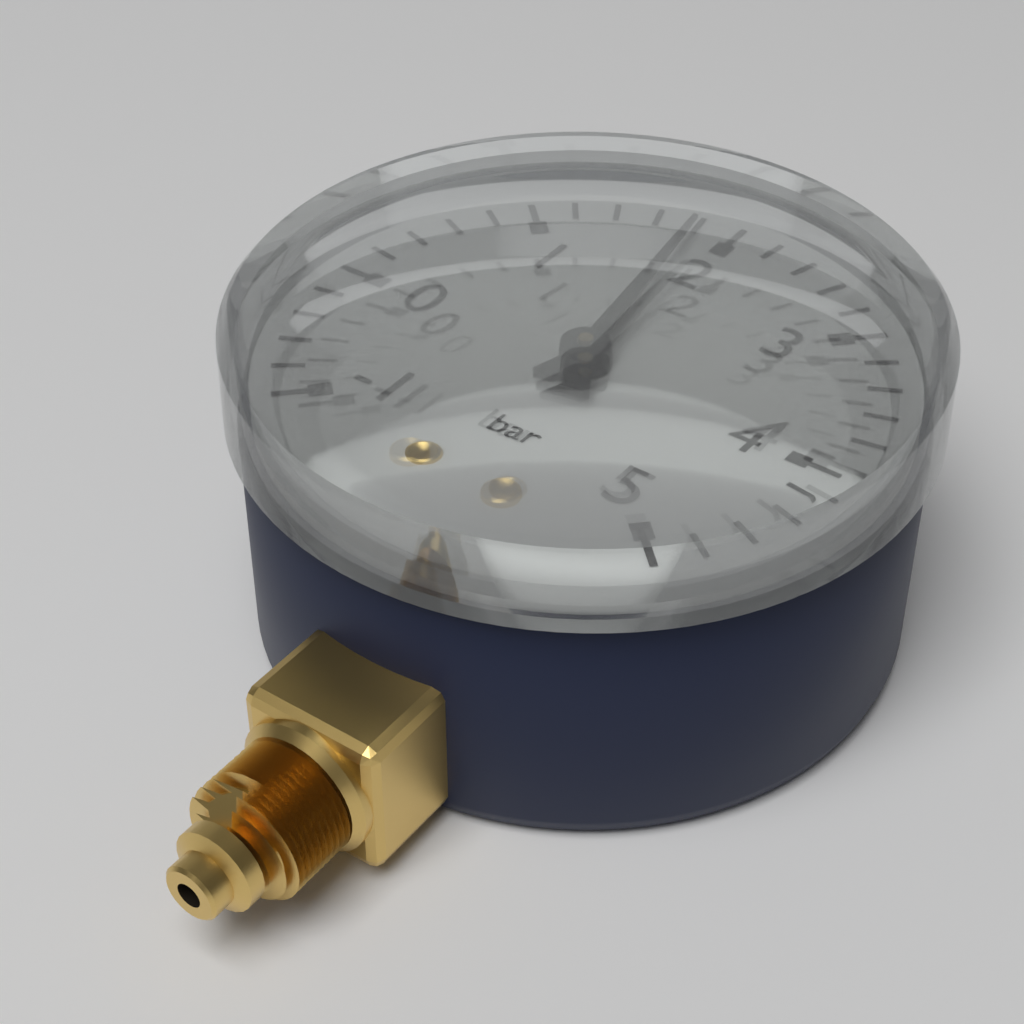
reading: 1.8 bar
